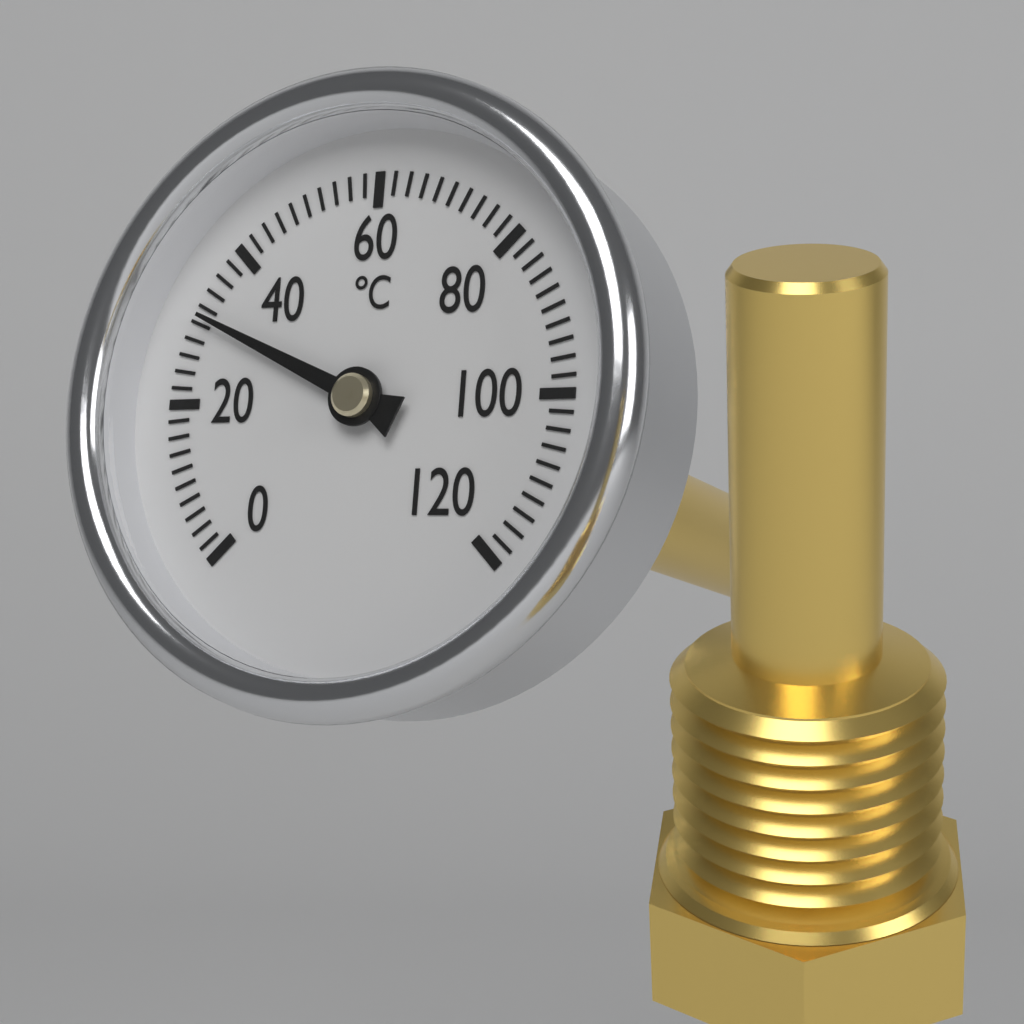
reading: 31 °C
